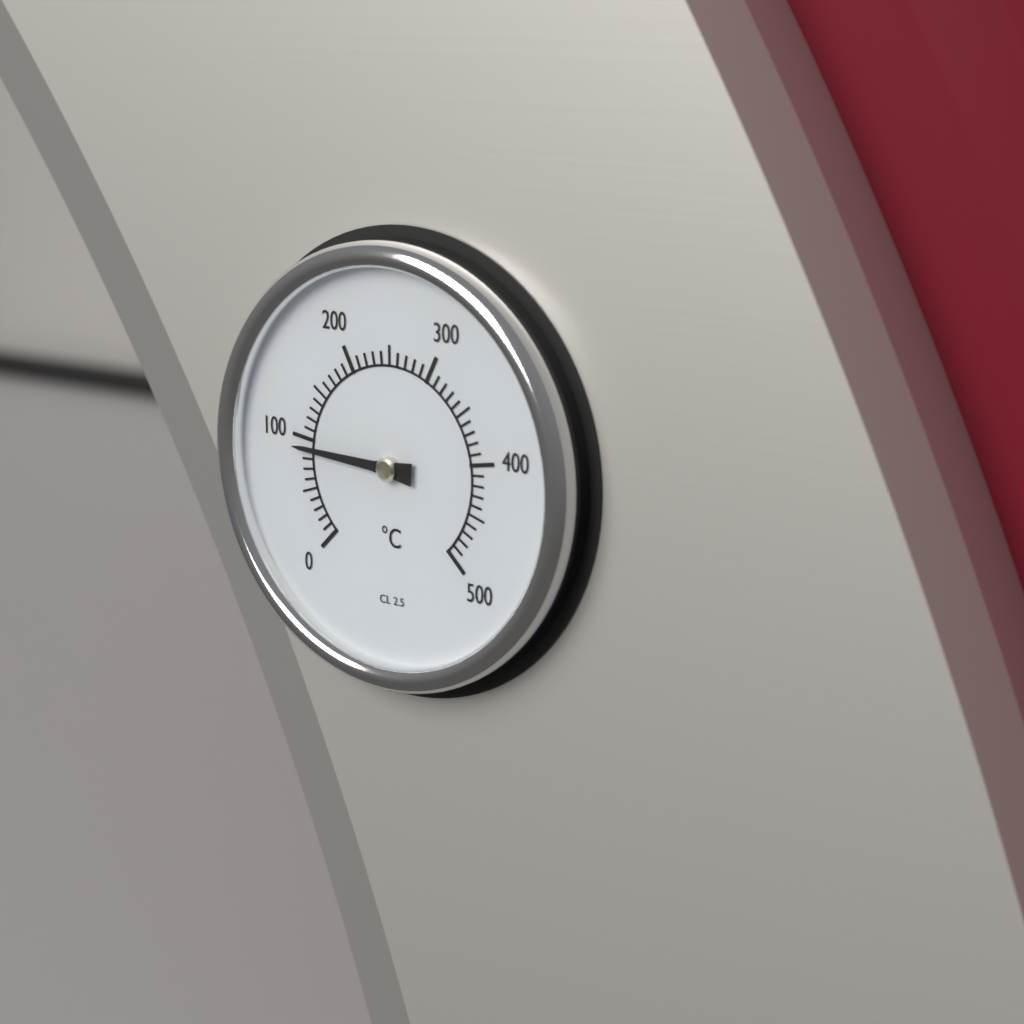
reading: 90 °C
